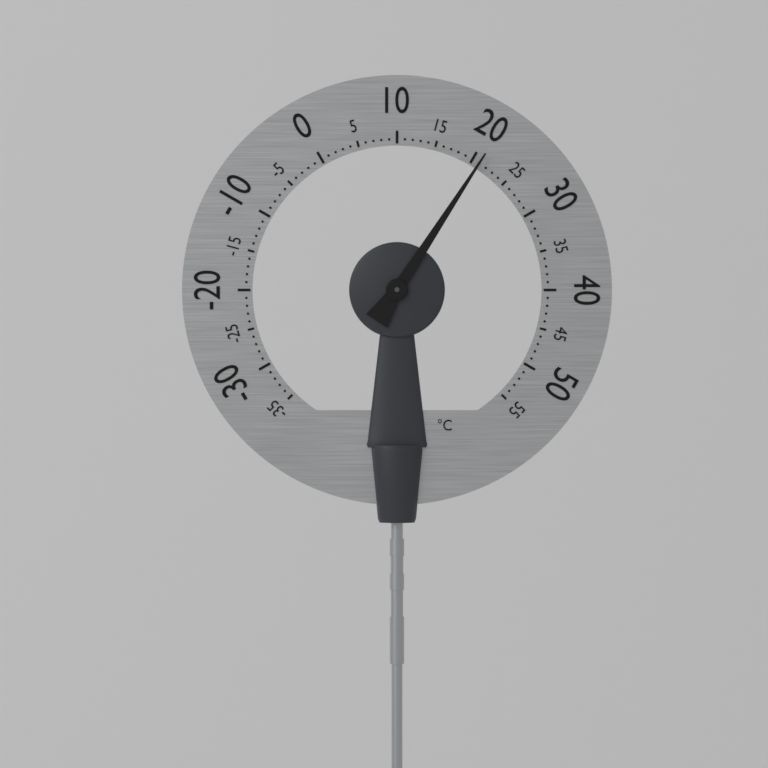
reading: 21 °C
